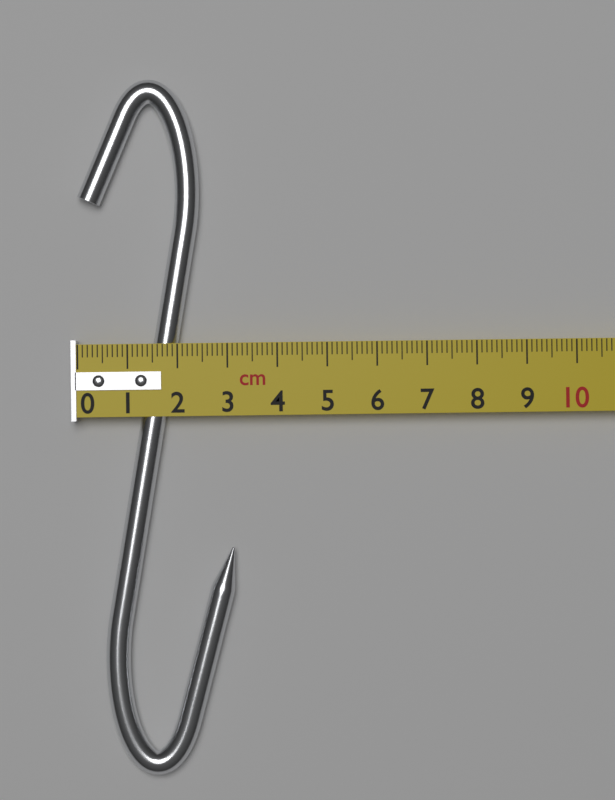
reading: 3.1 cm
